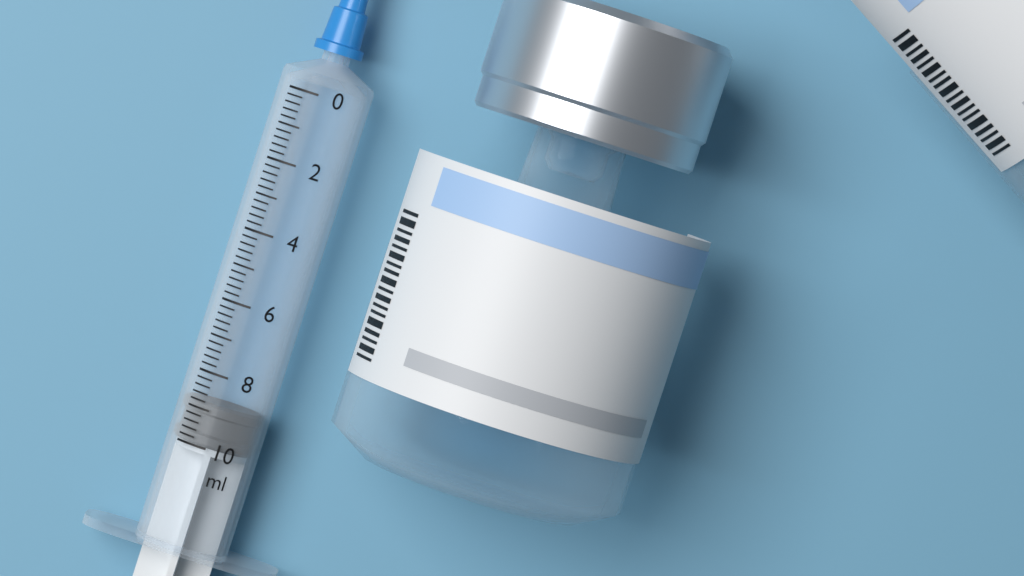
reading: 8.8 ml
